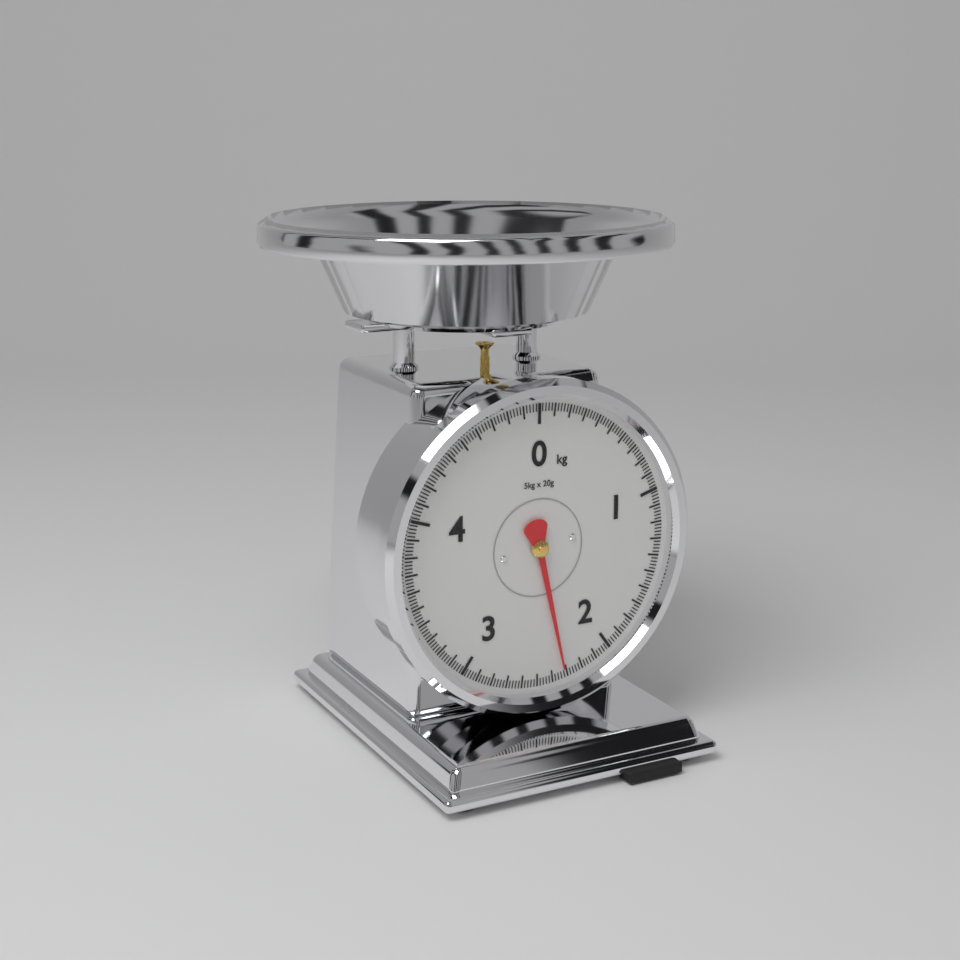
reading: 2.32 kg
